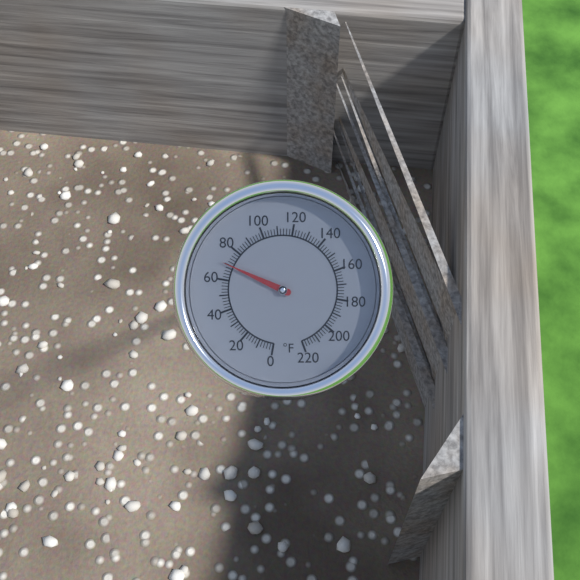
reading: 70 °F
